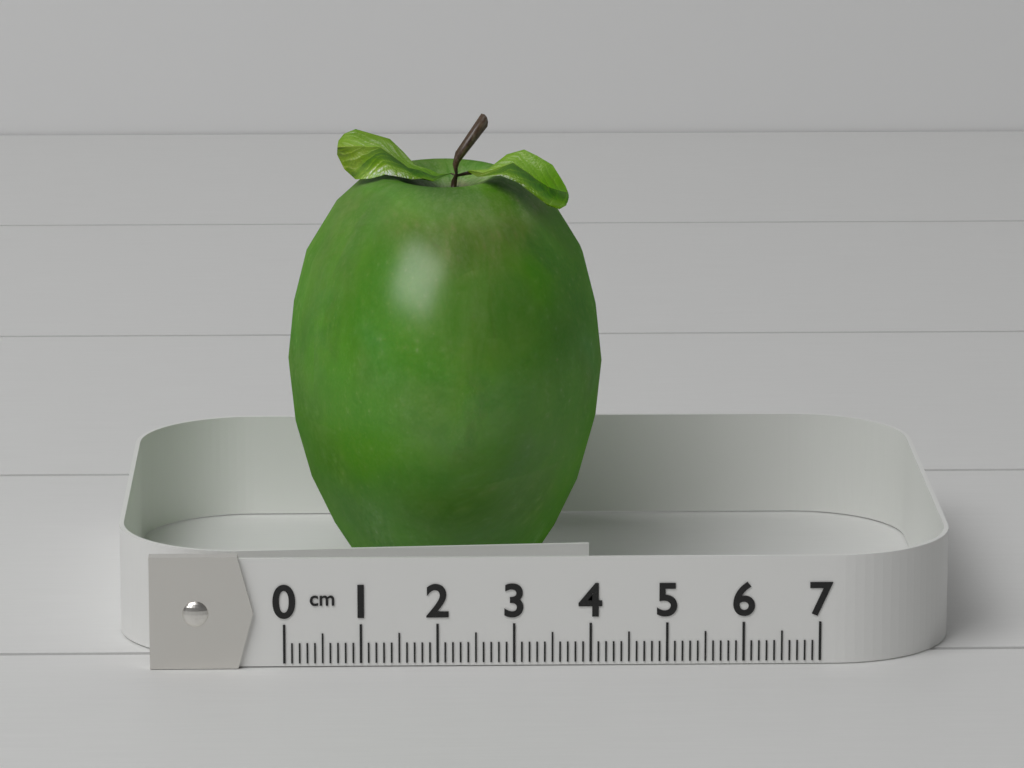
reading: 4.3 cm
